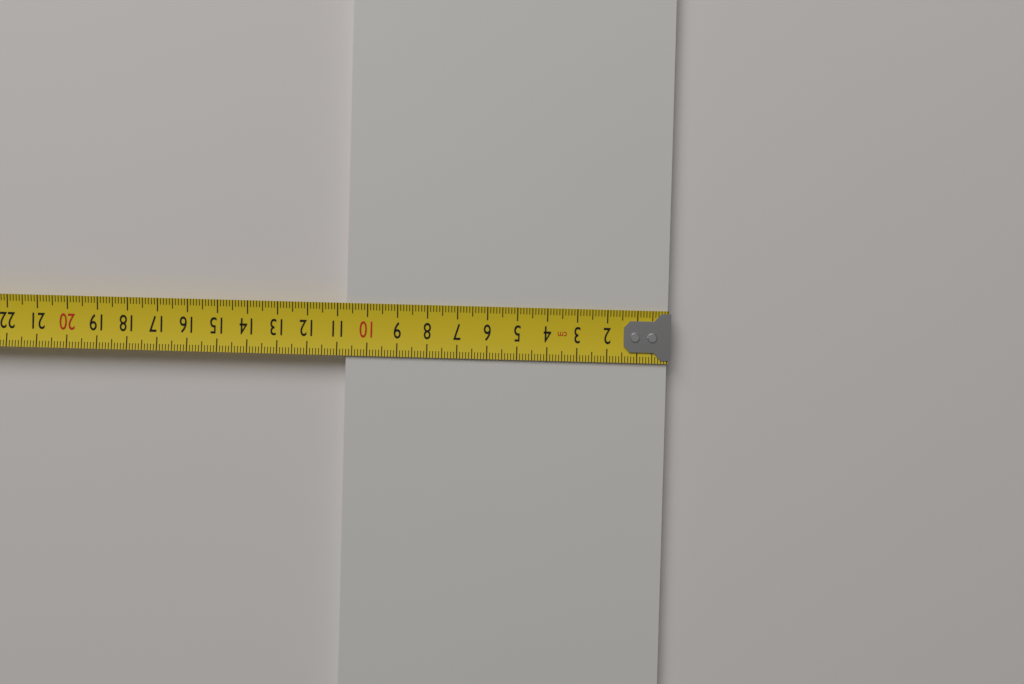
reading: 10.7 cm
